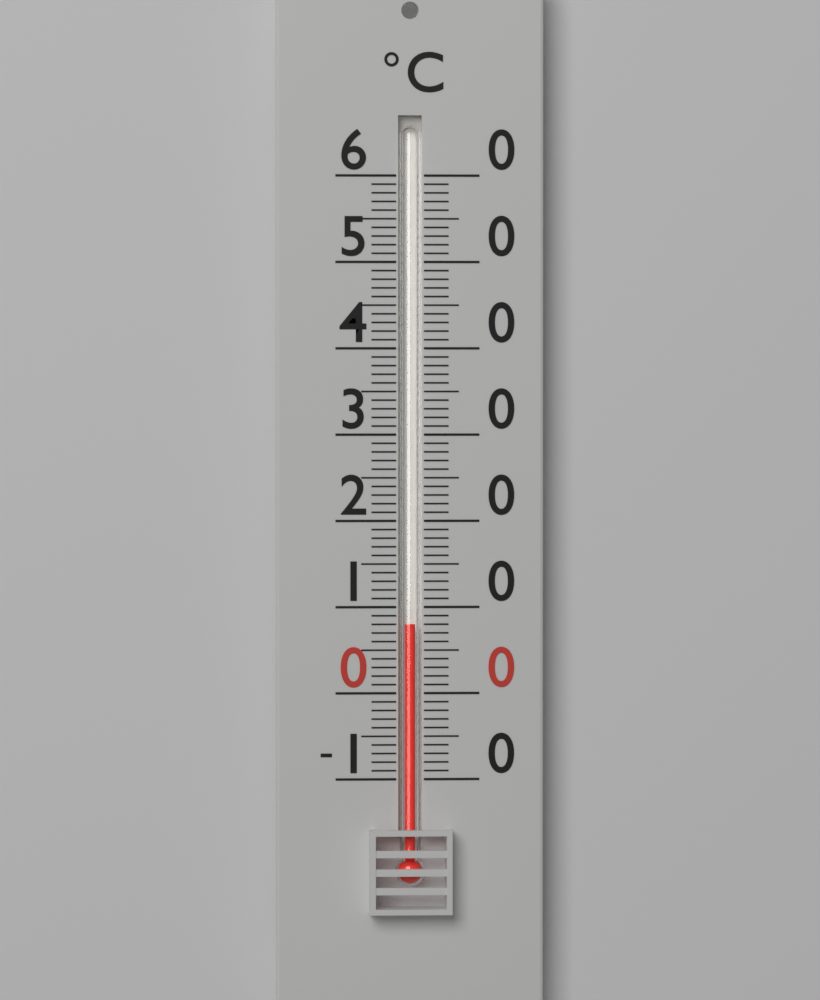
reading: 8 °C
